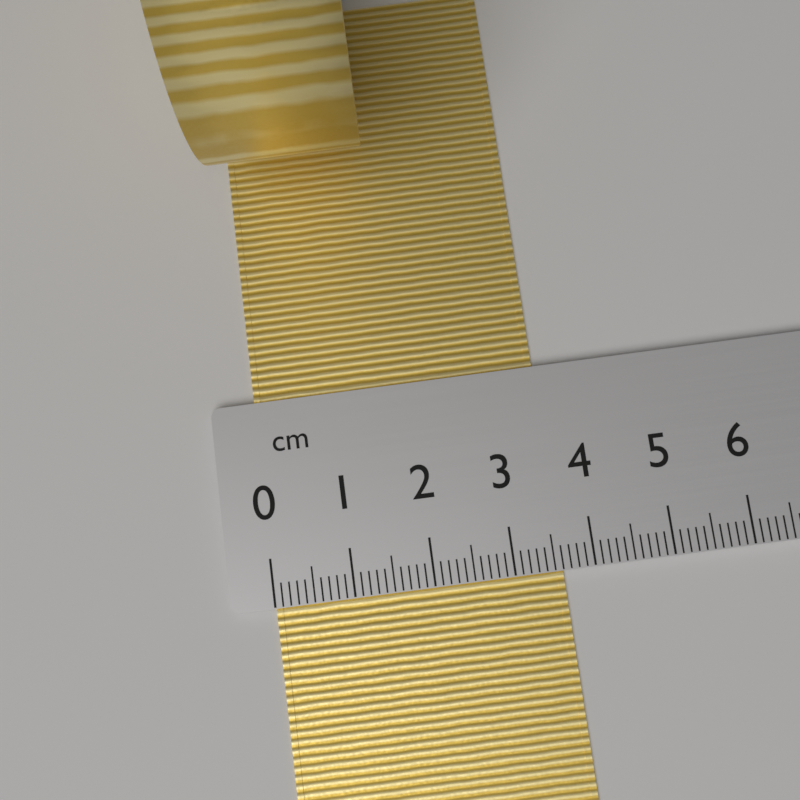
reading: 3.6 cm
